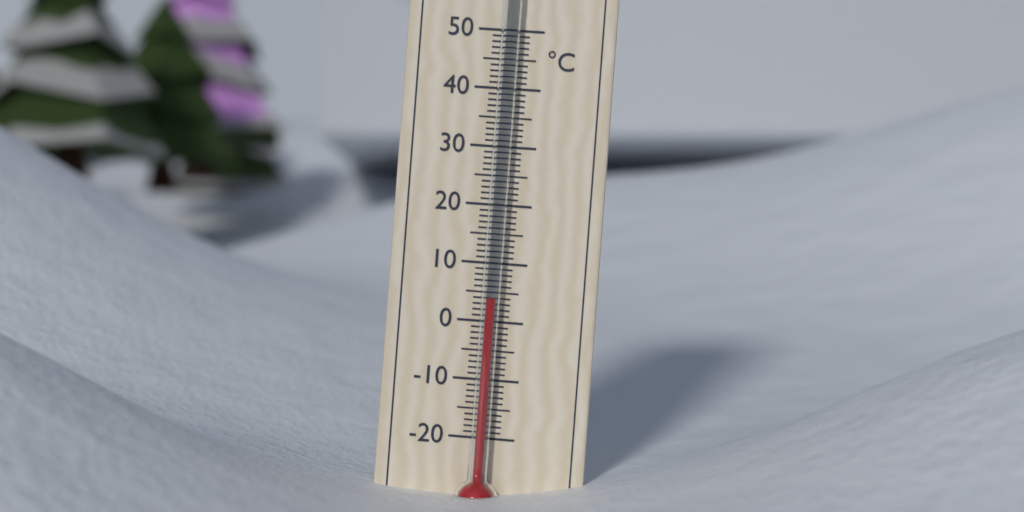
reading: 4 °C
